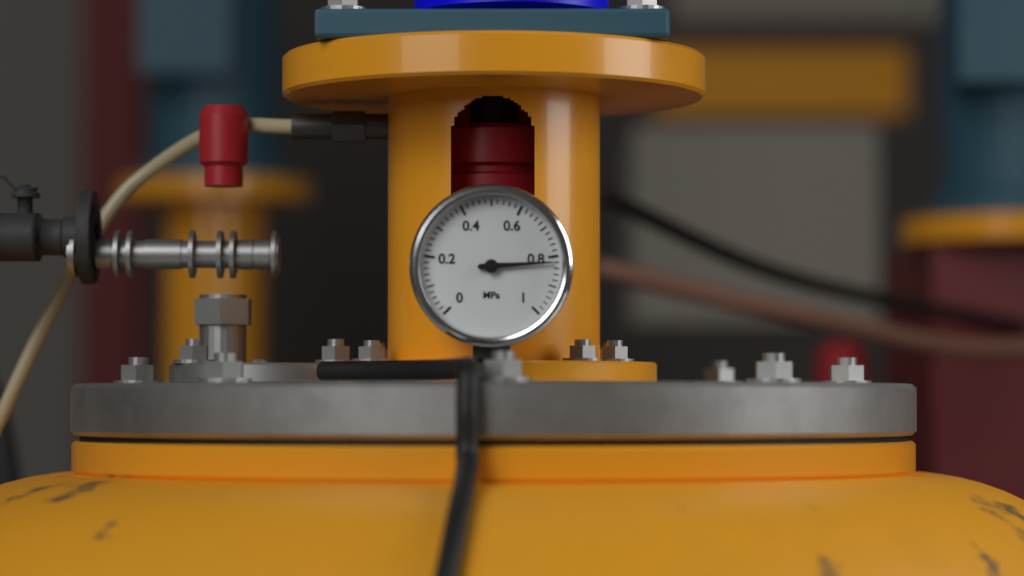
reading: 0.82 MPa
